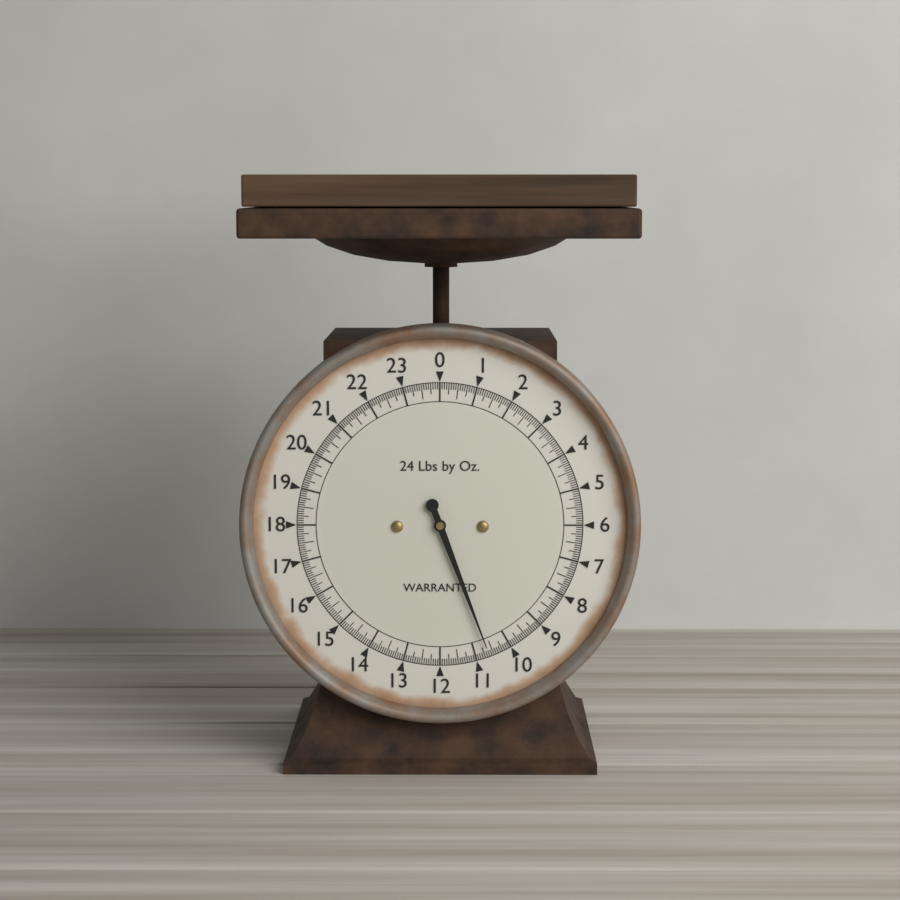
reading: 10.6250 lb
